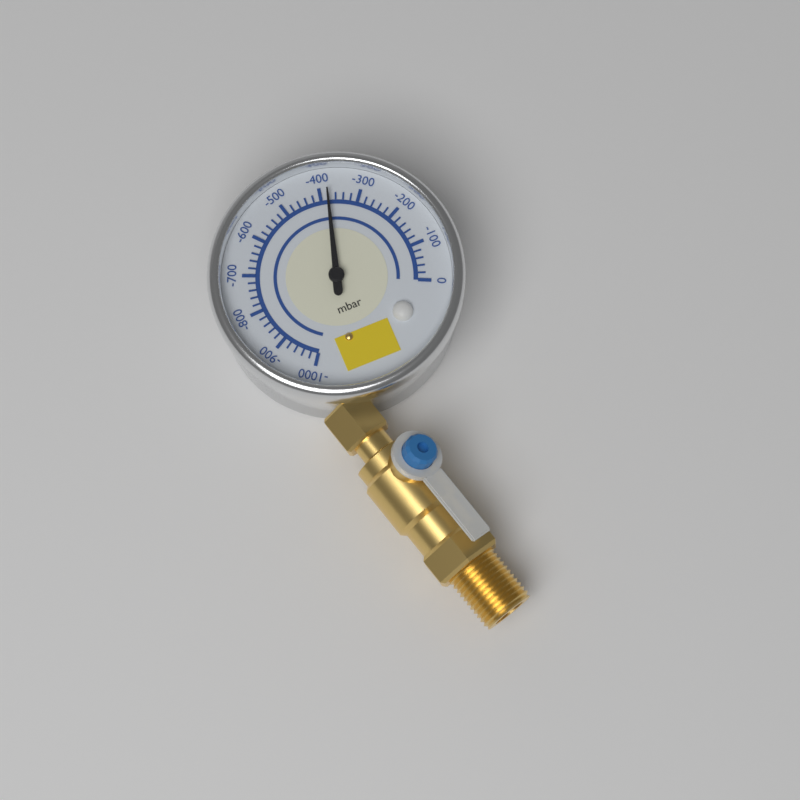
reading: -380 mbar
